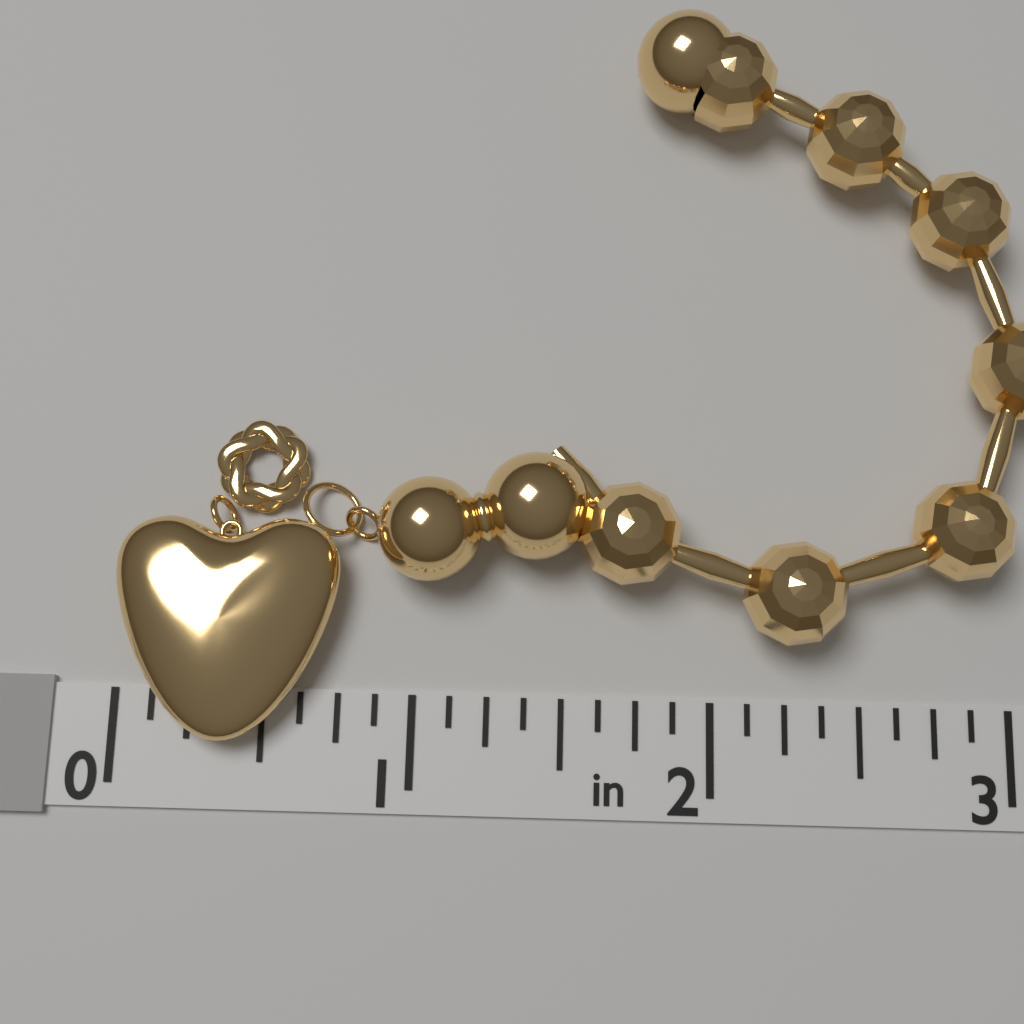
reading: 0.750 in
